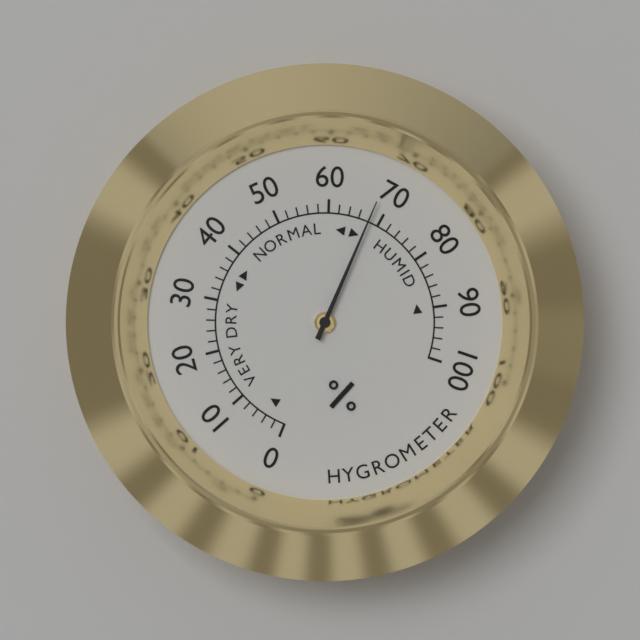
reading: 68 %
